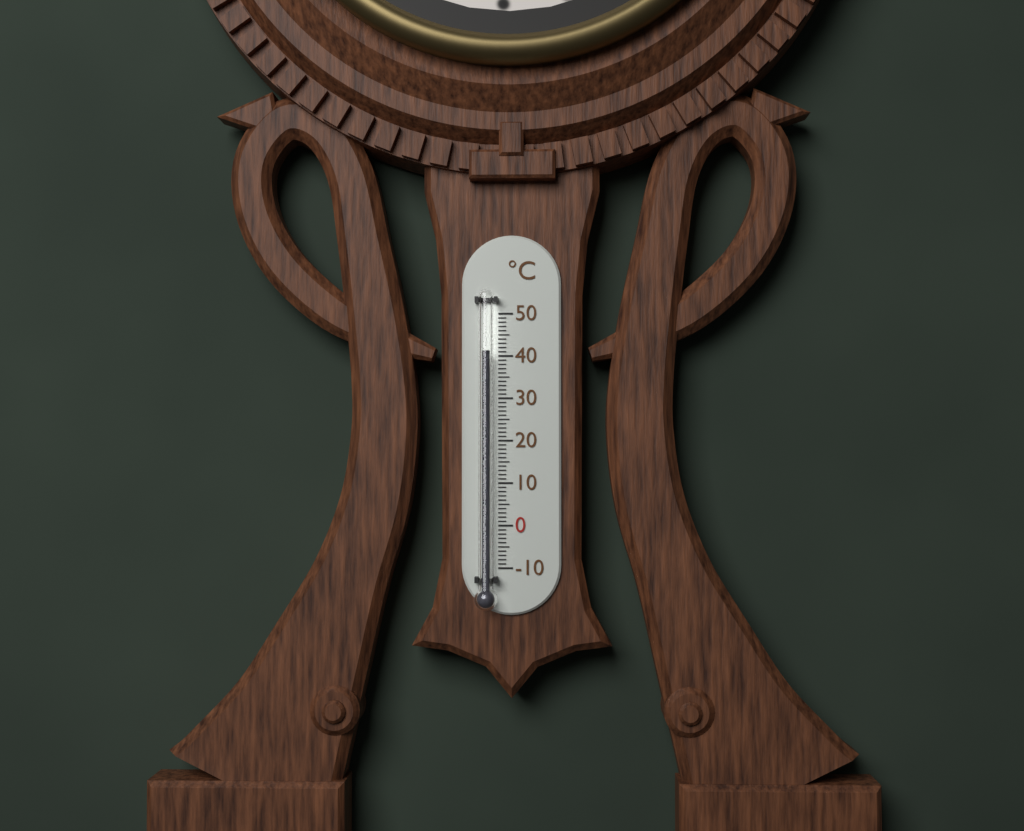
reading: 41 °C
